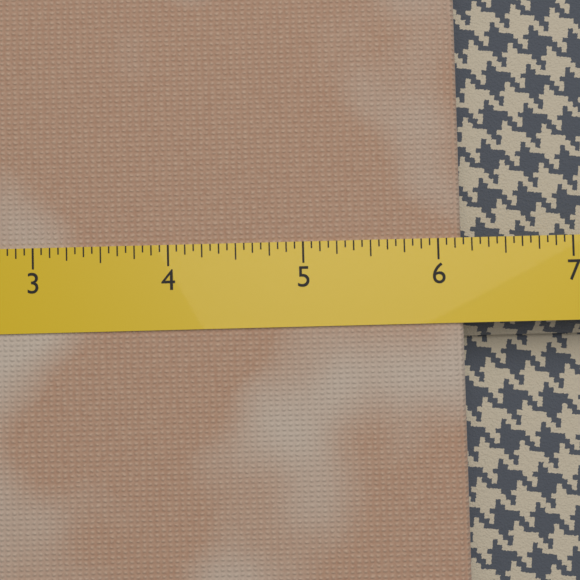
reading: 6.1875 (no unit)
